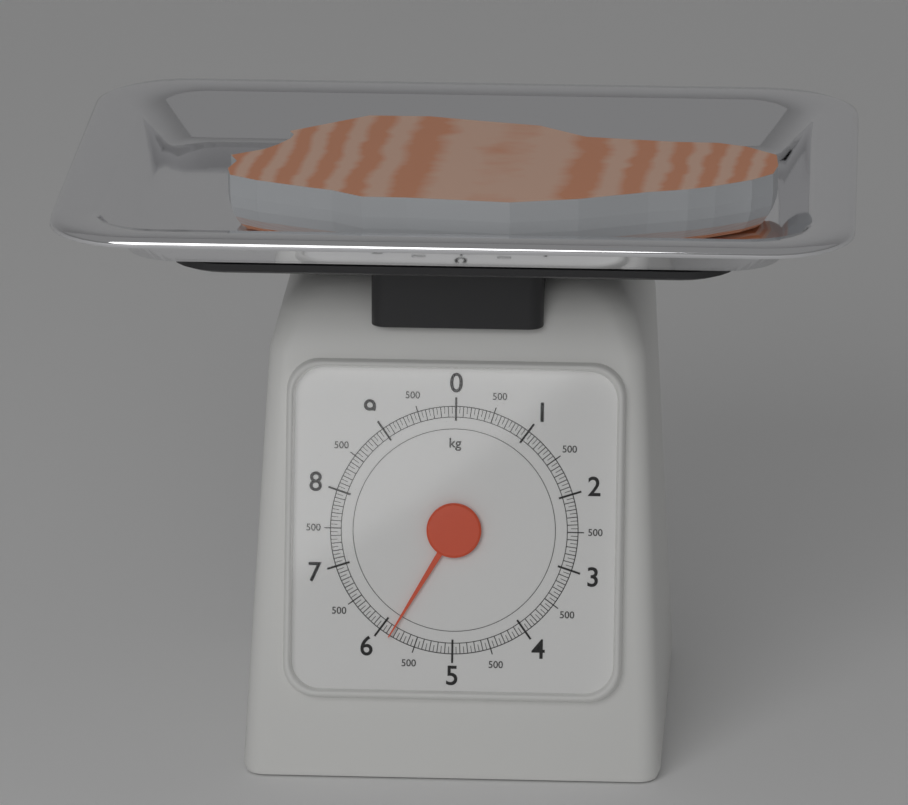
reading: 5.85 kg
